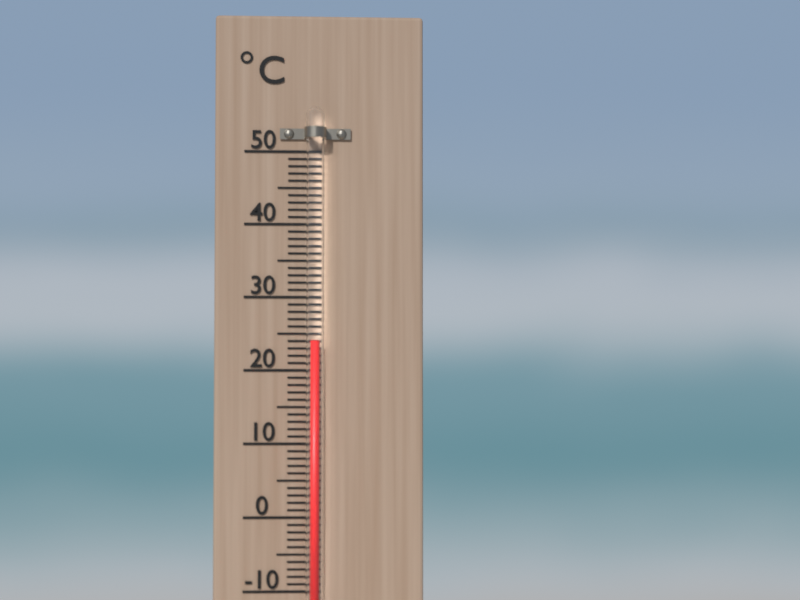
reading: 24 °C
